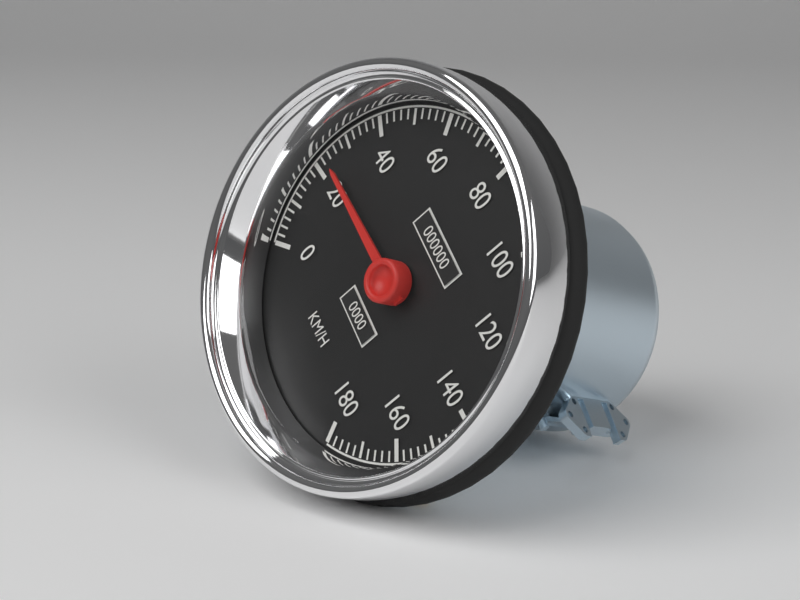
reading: 24 km/h
